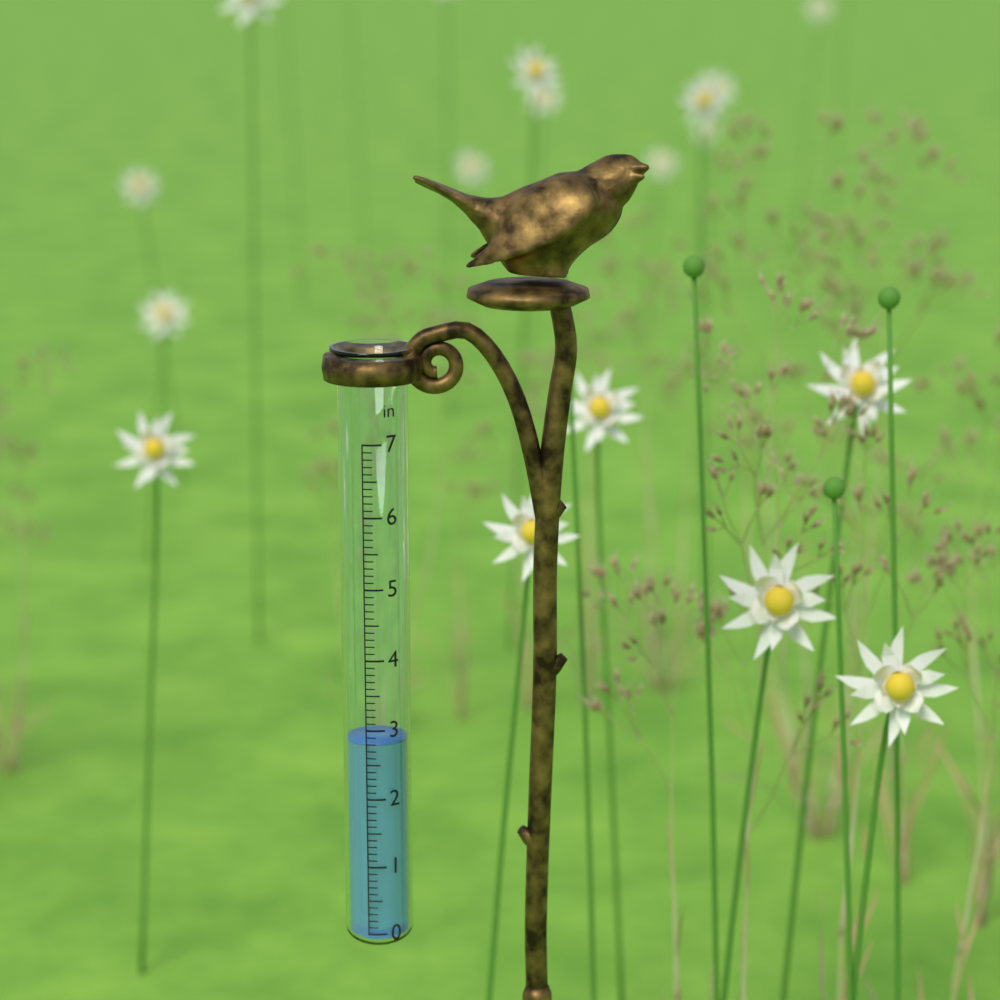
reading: 2.8 in
